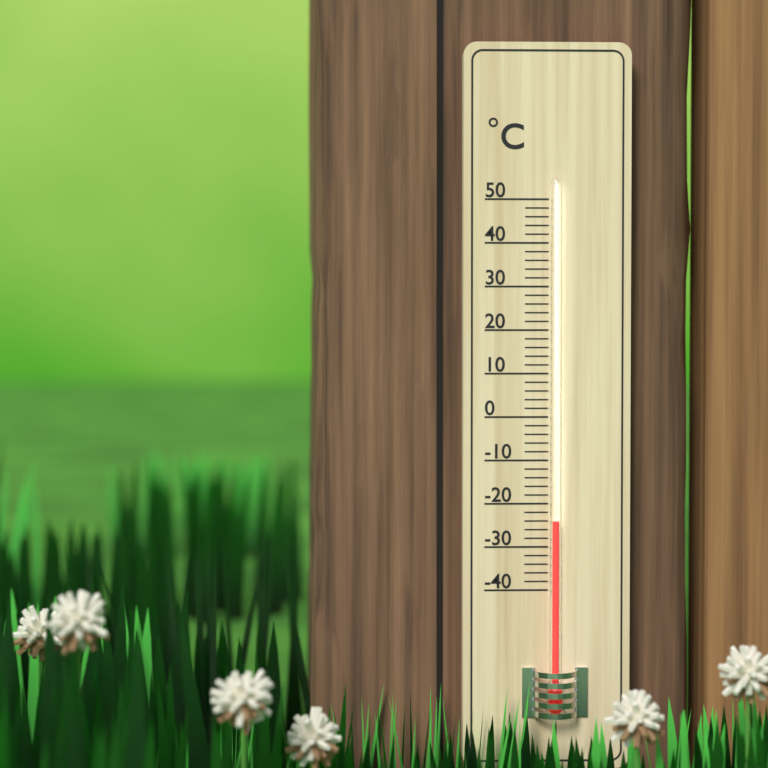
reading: -24 °C
